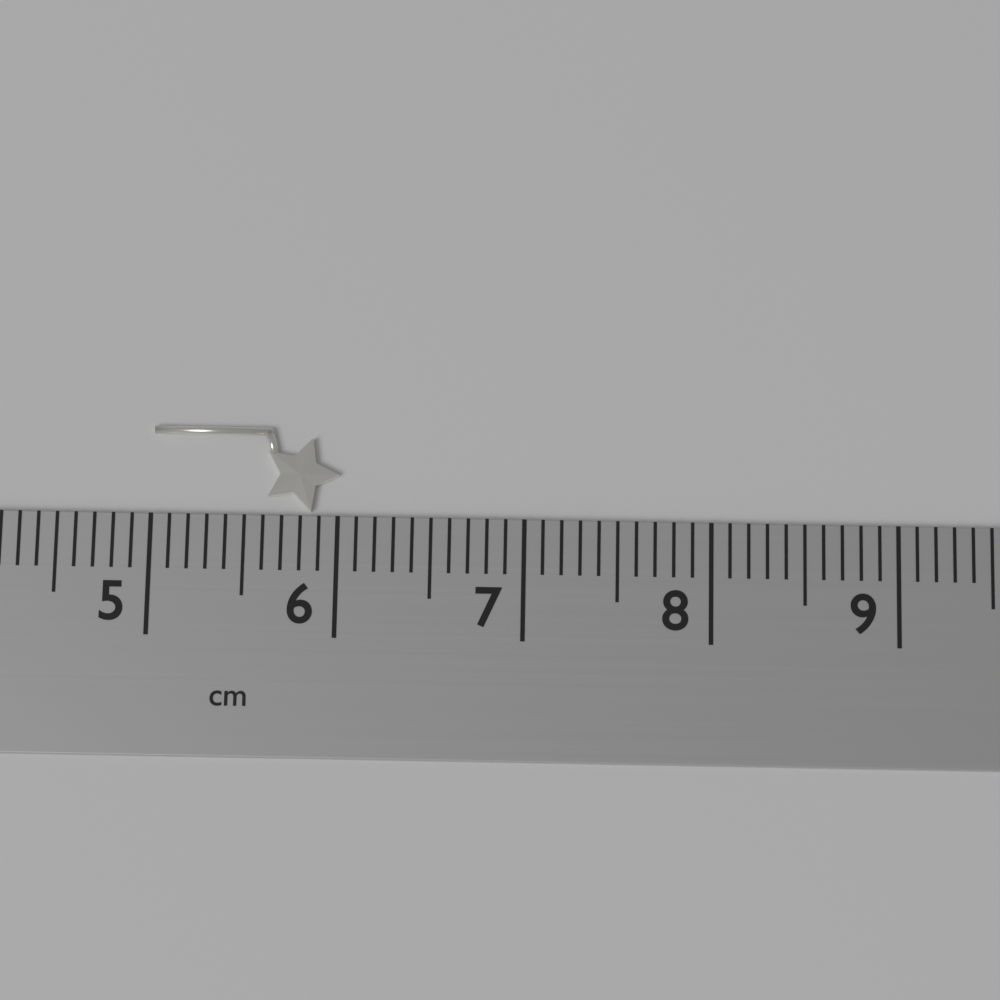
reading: 6.0 cm
